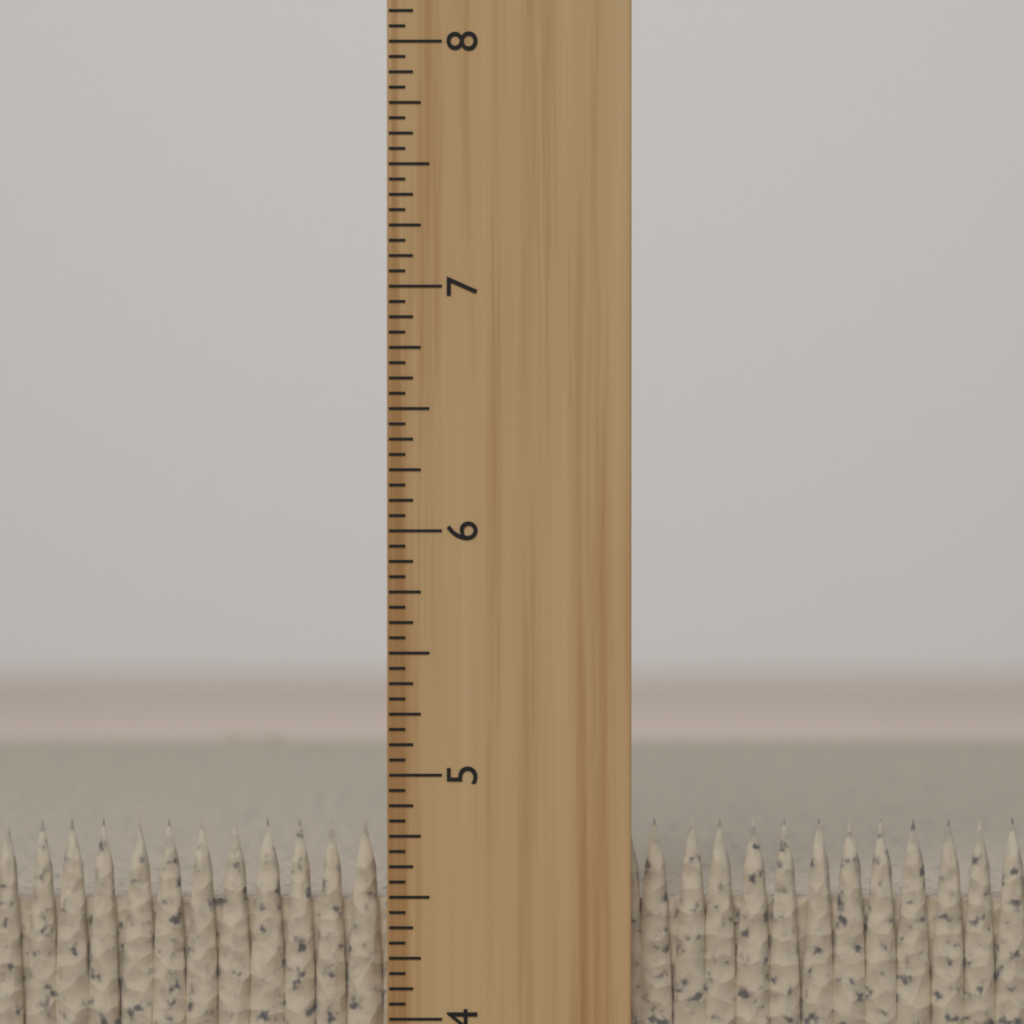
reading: 4.8125 inch
